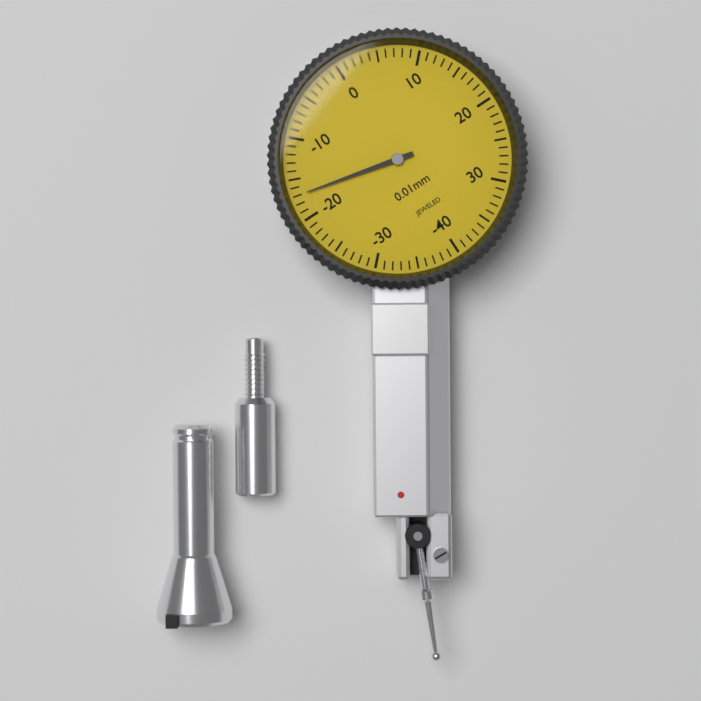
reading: -17 0.01mm
